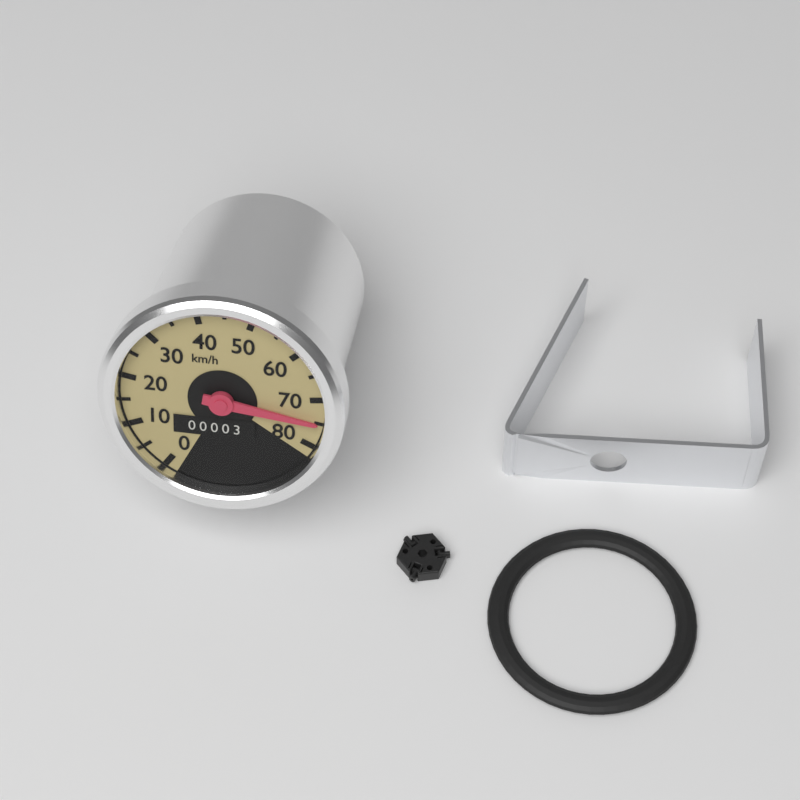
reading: 75 km/h
